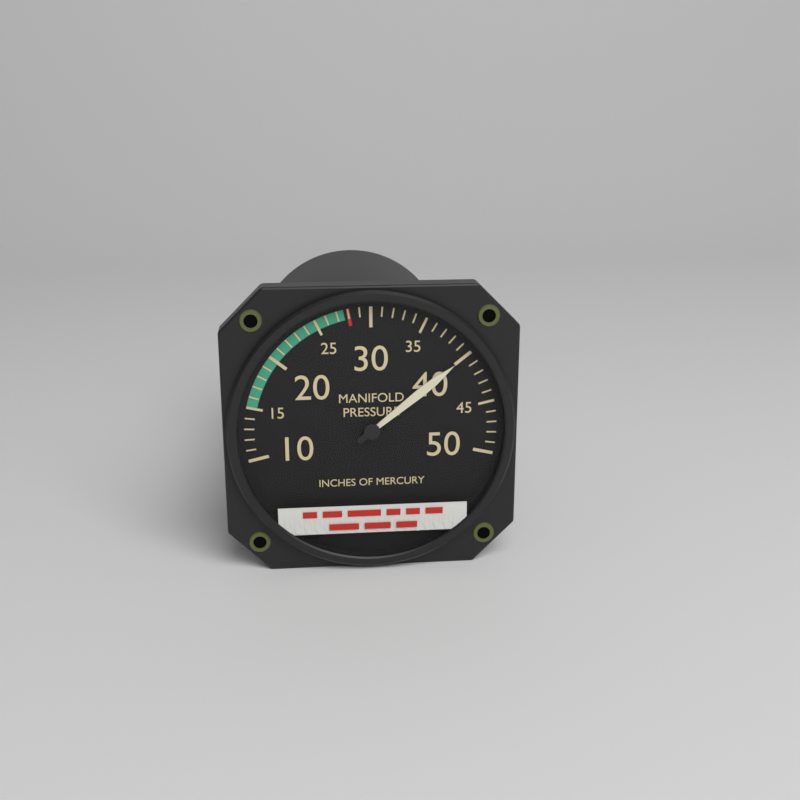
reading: 40 inHg
